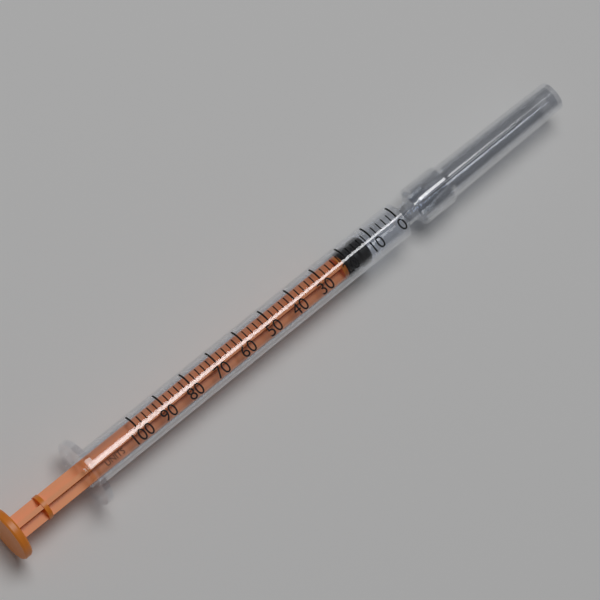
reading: 12 units
